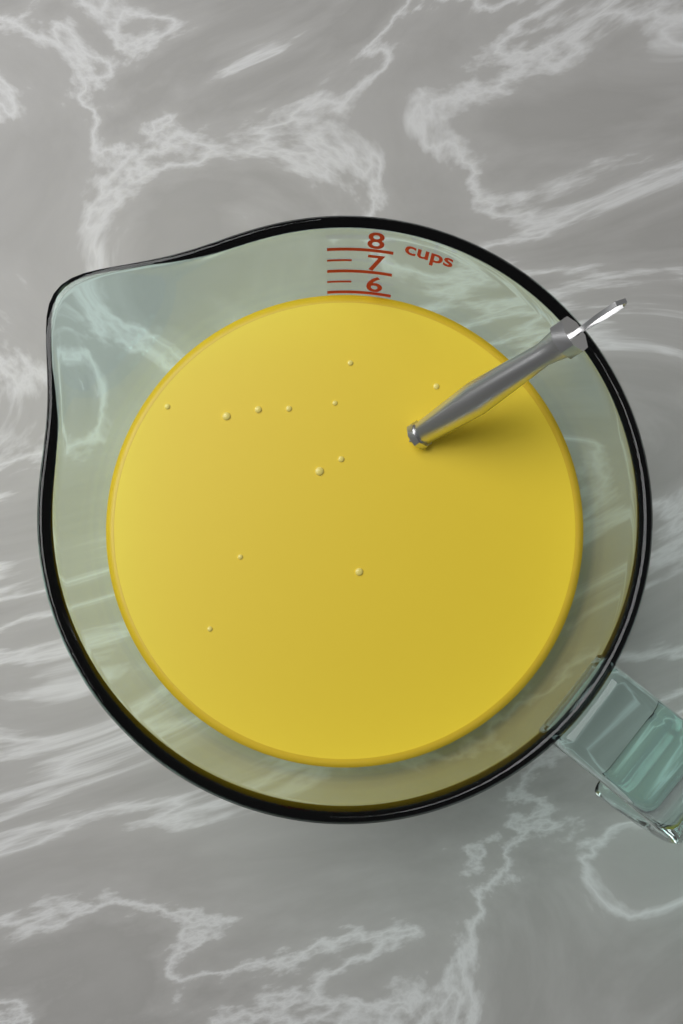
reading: 6.0 cups
